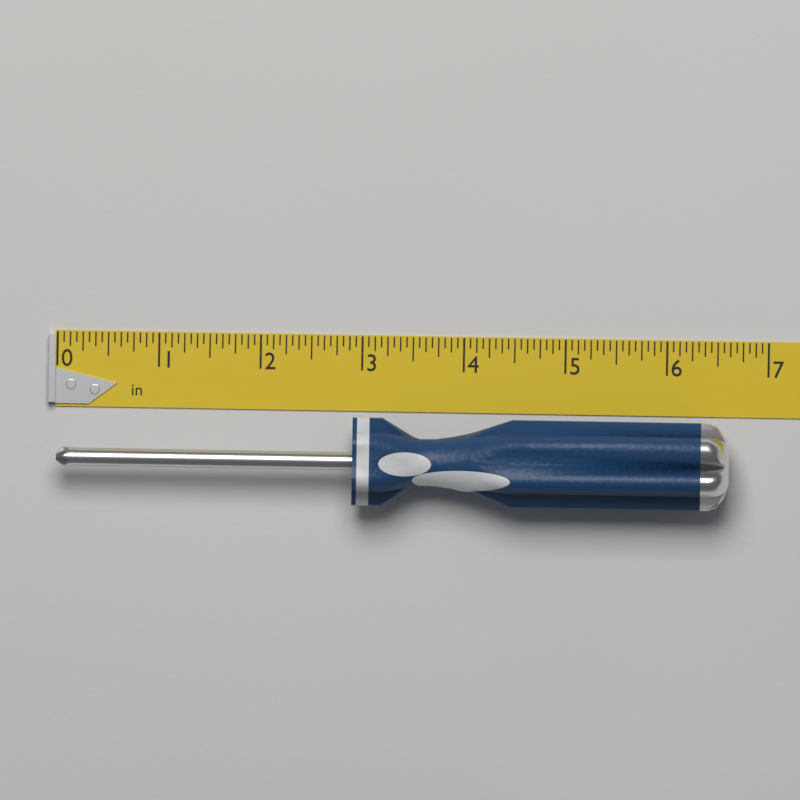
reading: 6.6250 in
